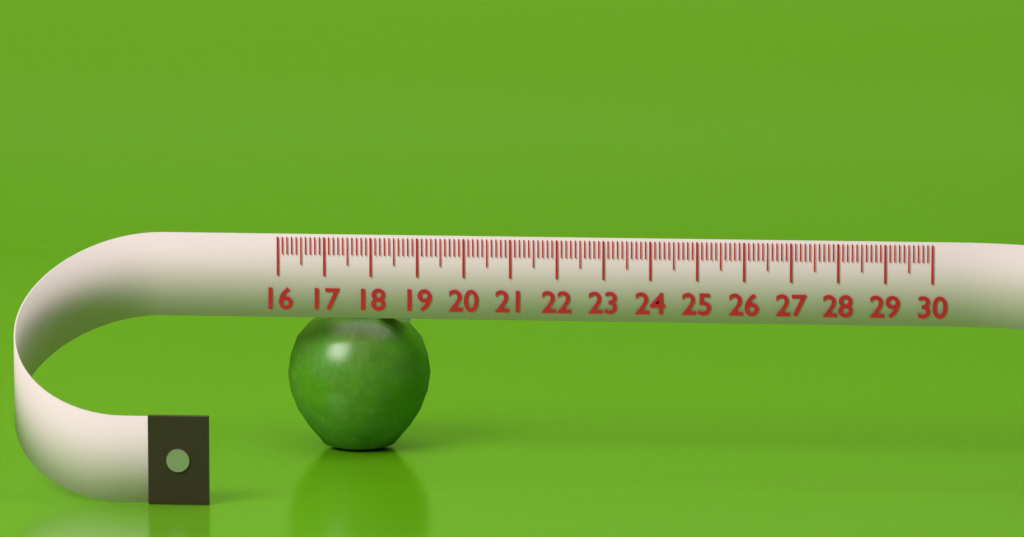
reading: 19.1 (no unit)
